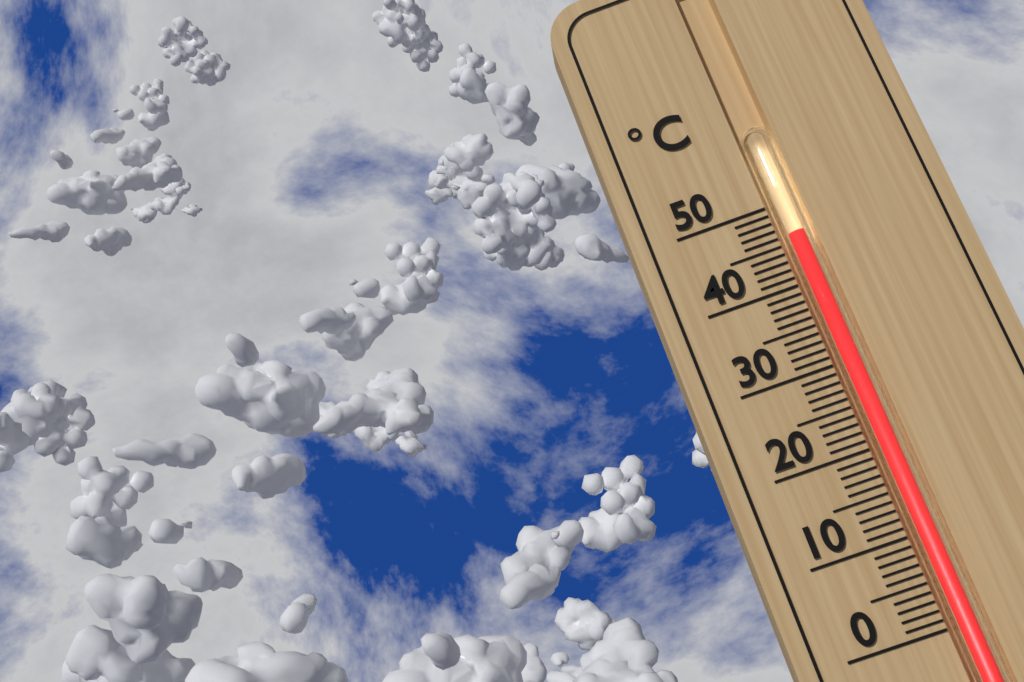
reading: 46 °C
